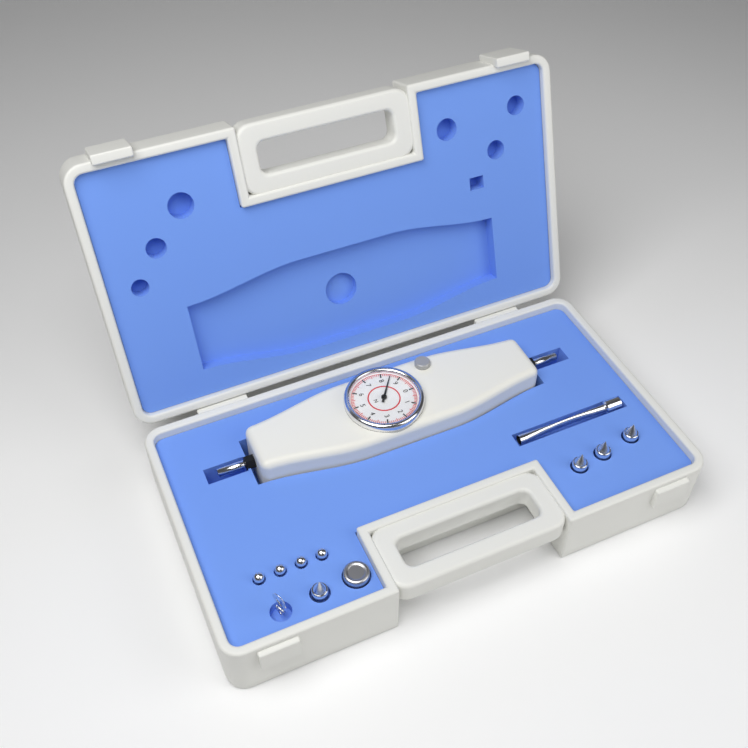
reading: 8.5 N
